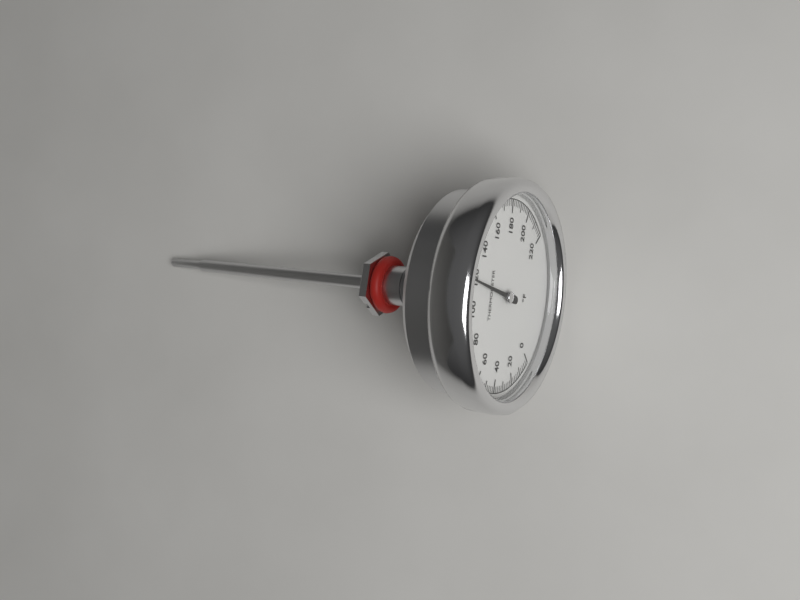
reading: 118 °F
